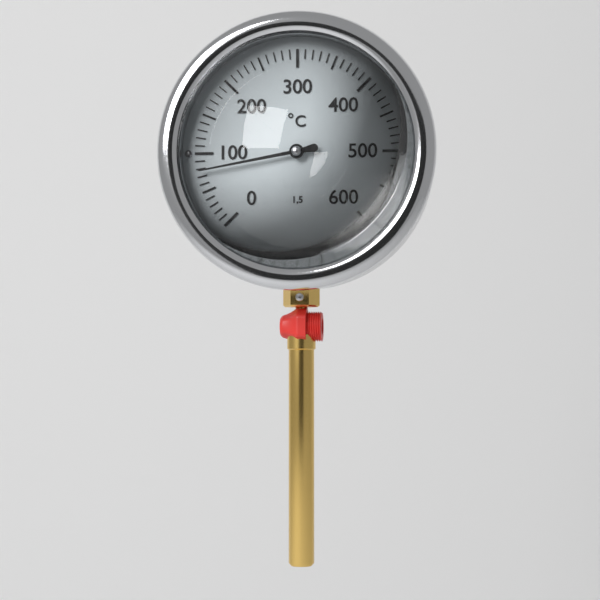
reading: 77 °C
